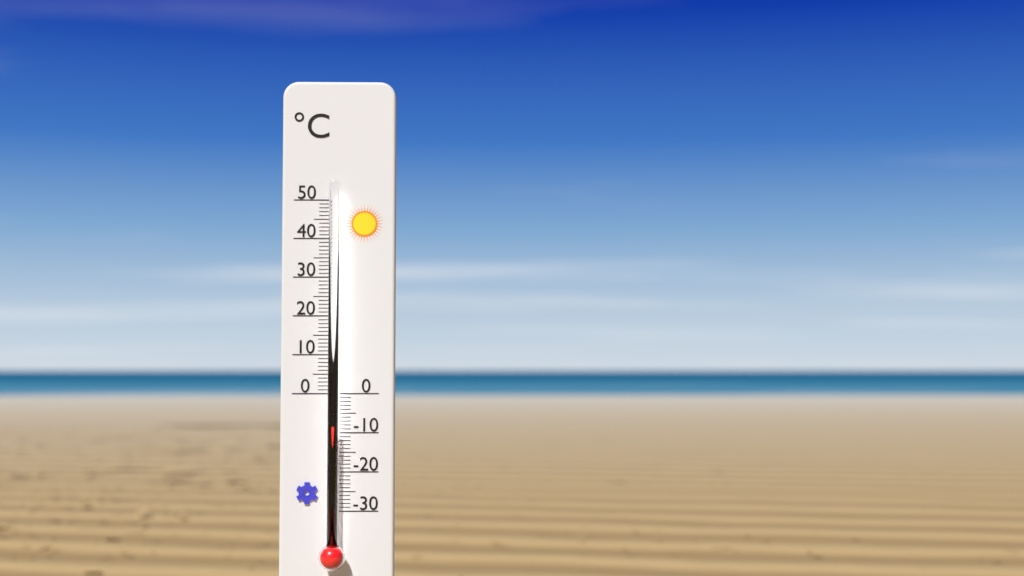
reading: -8 °C
